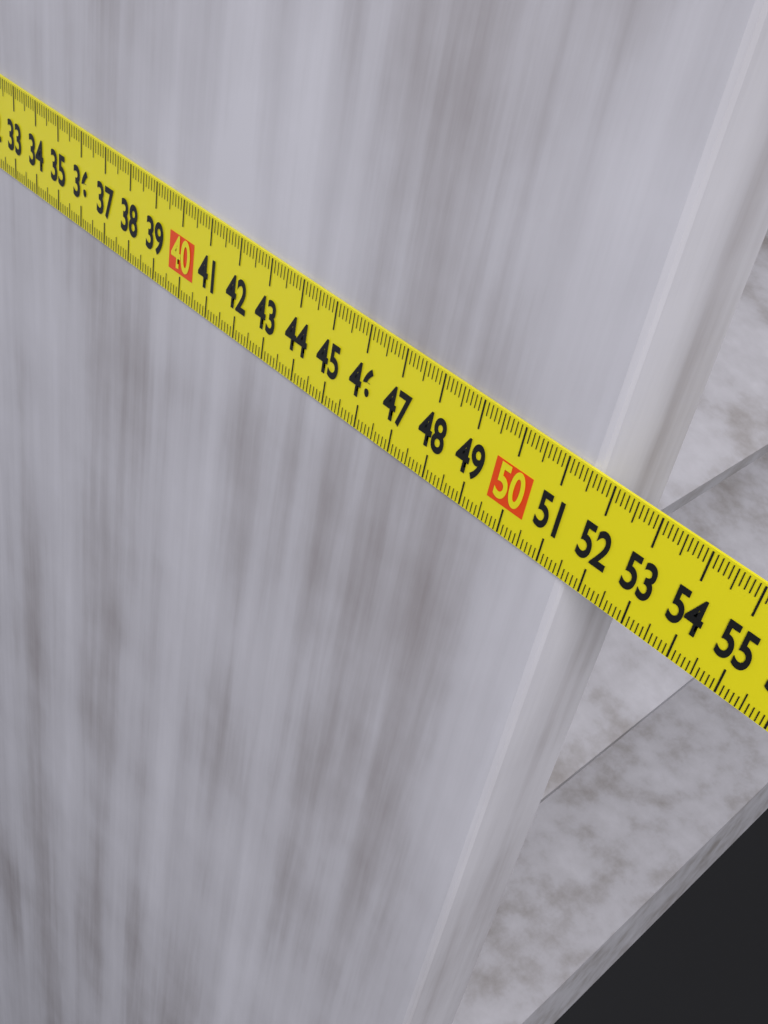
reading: 51.6 cm
